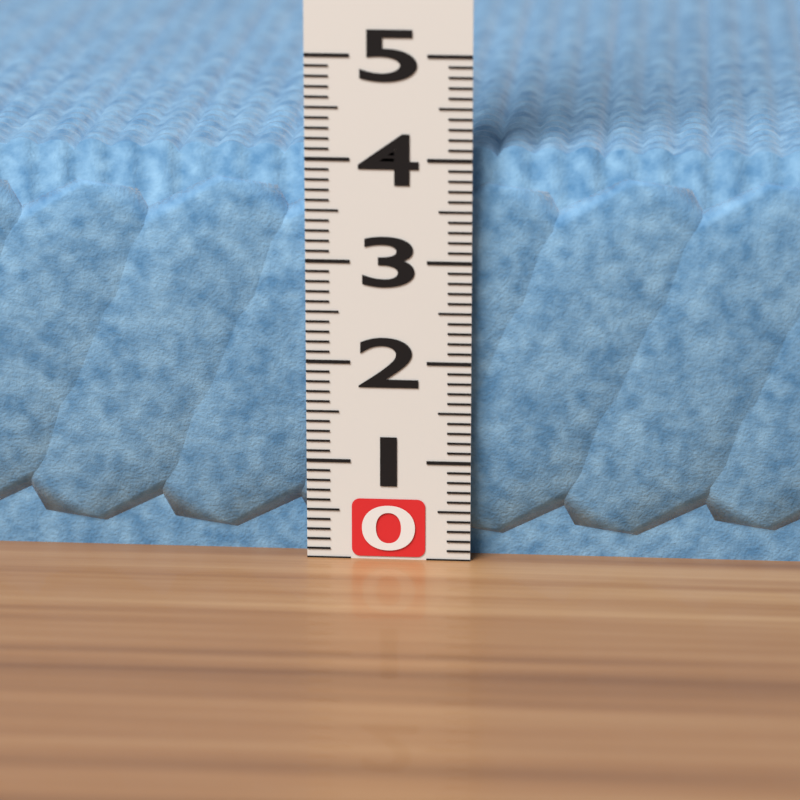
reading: 4.1 (no unit)
